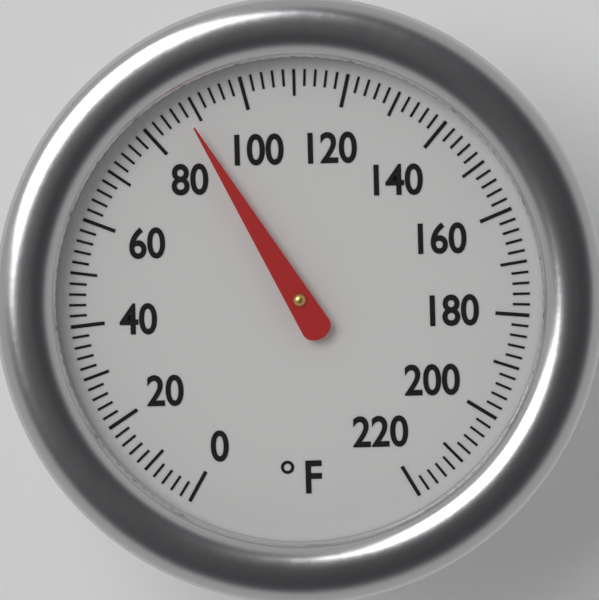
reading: 88 °F
